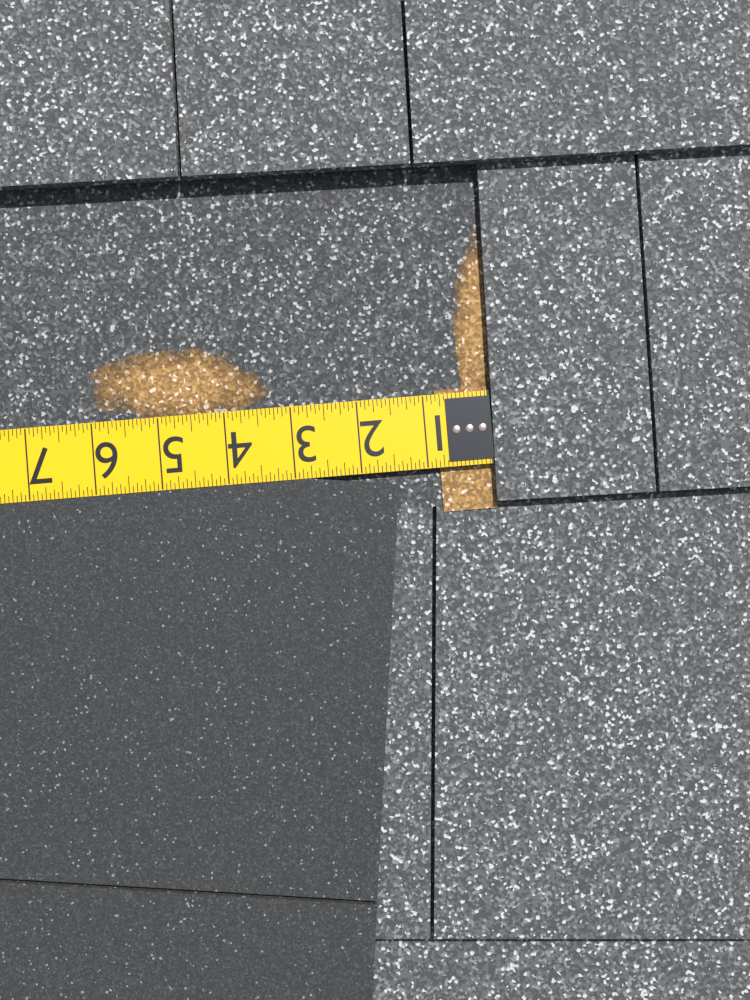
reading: 0.8125 in
